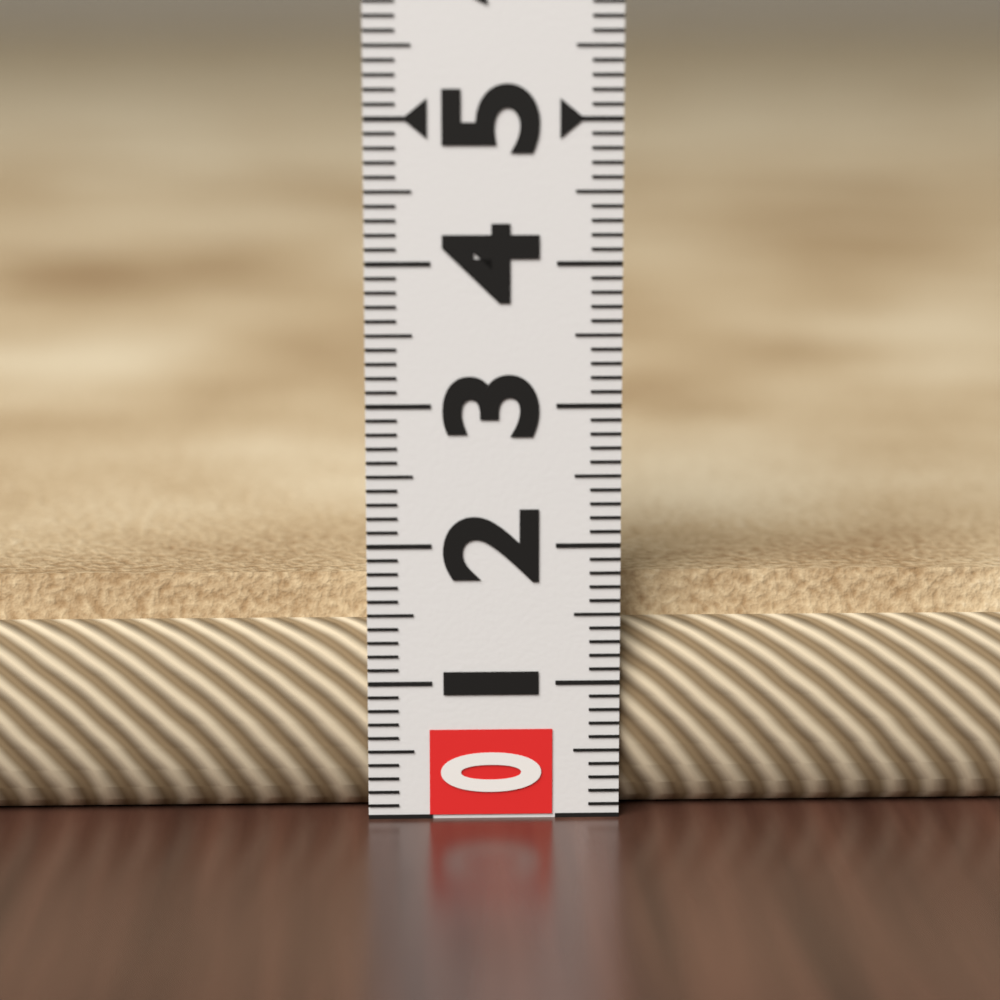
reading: 1.7 (no unit)
